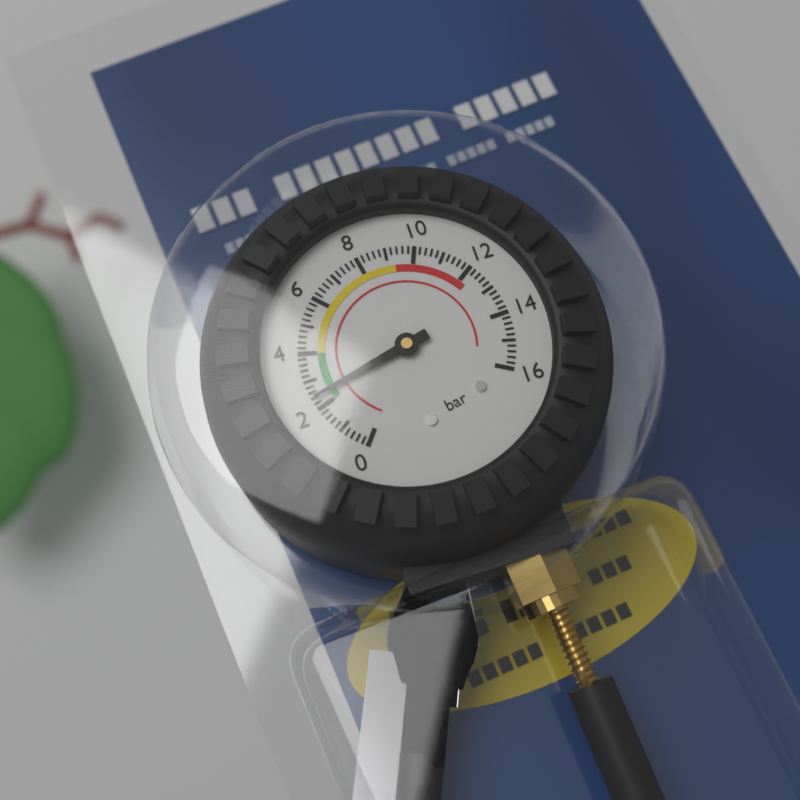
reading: 2.4 bar
